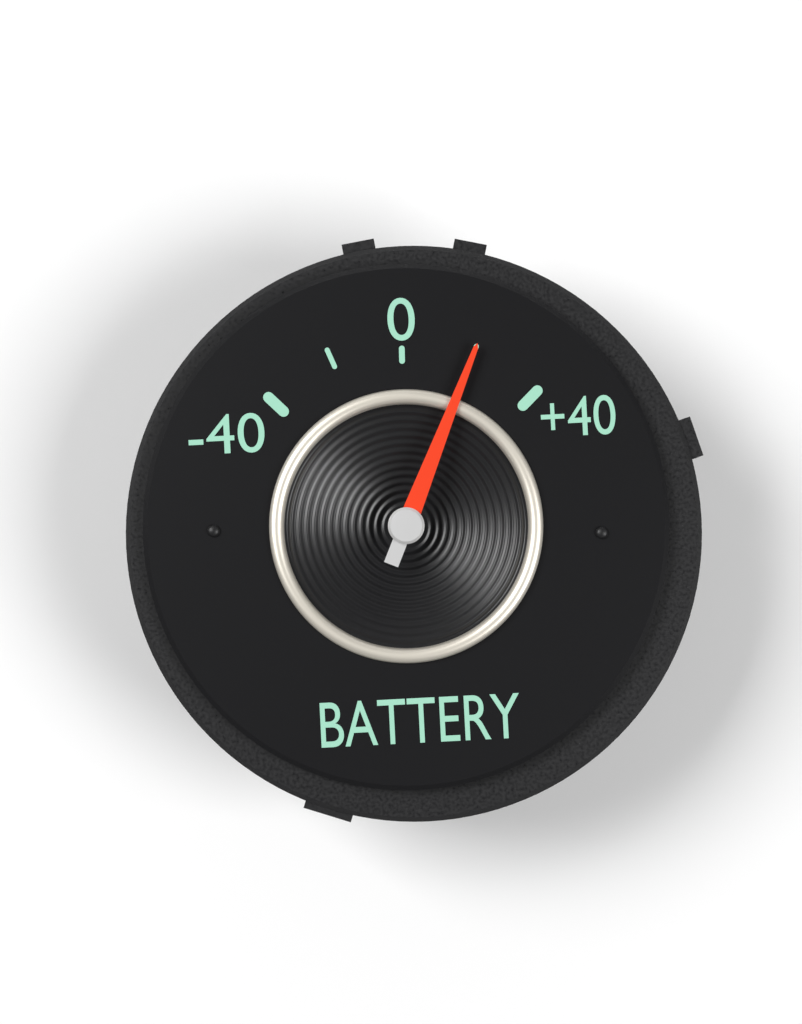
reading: 20 (no unit)
